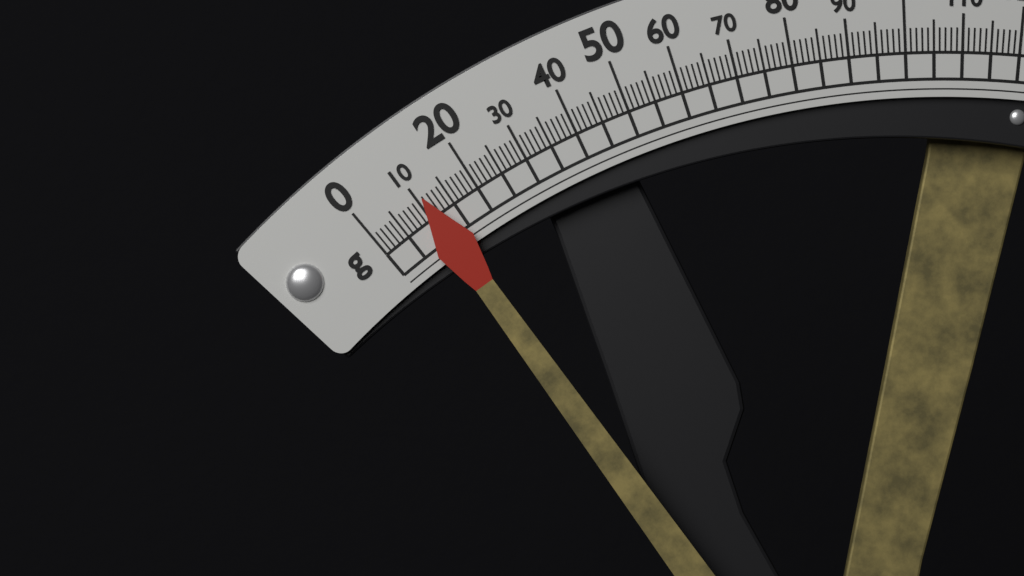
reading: 11 g
